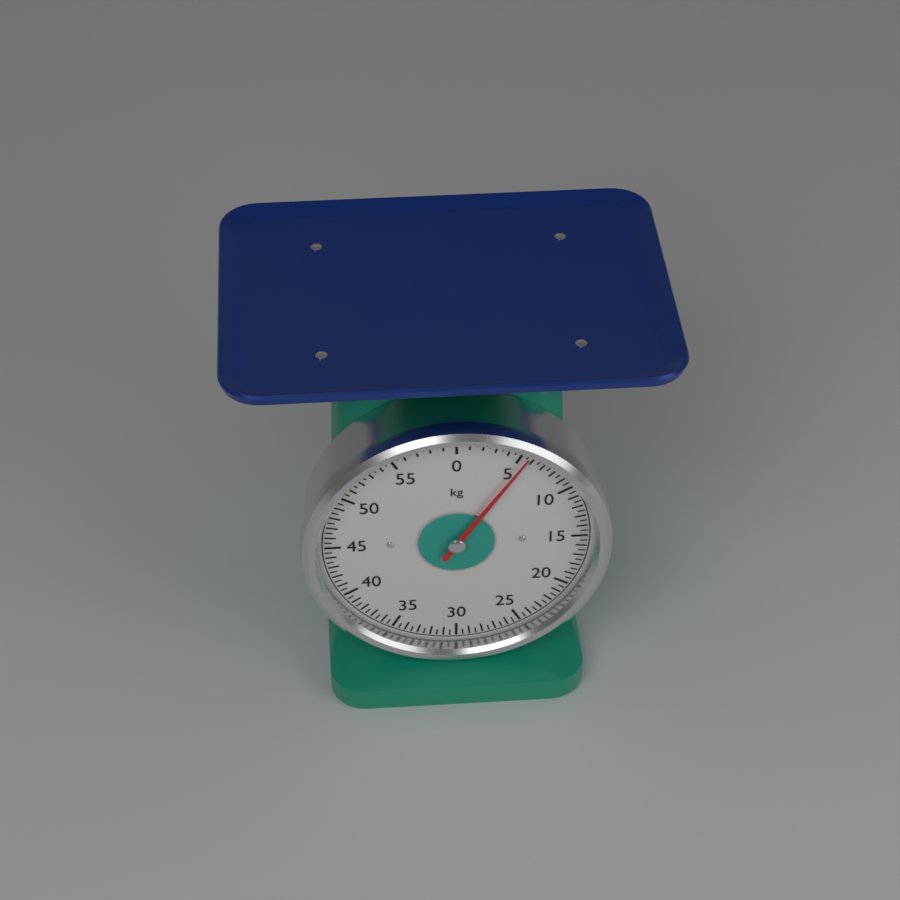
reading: 5.5 kg
